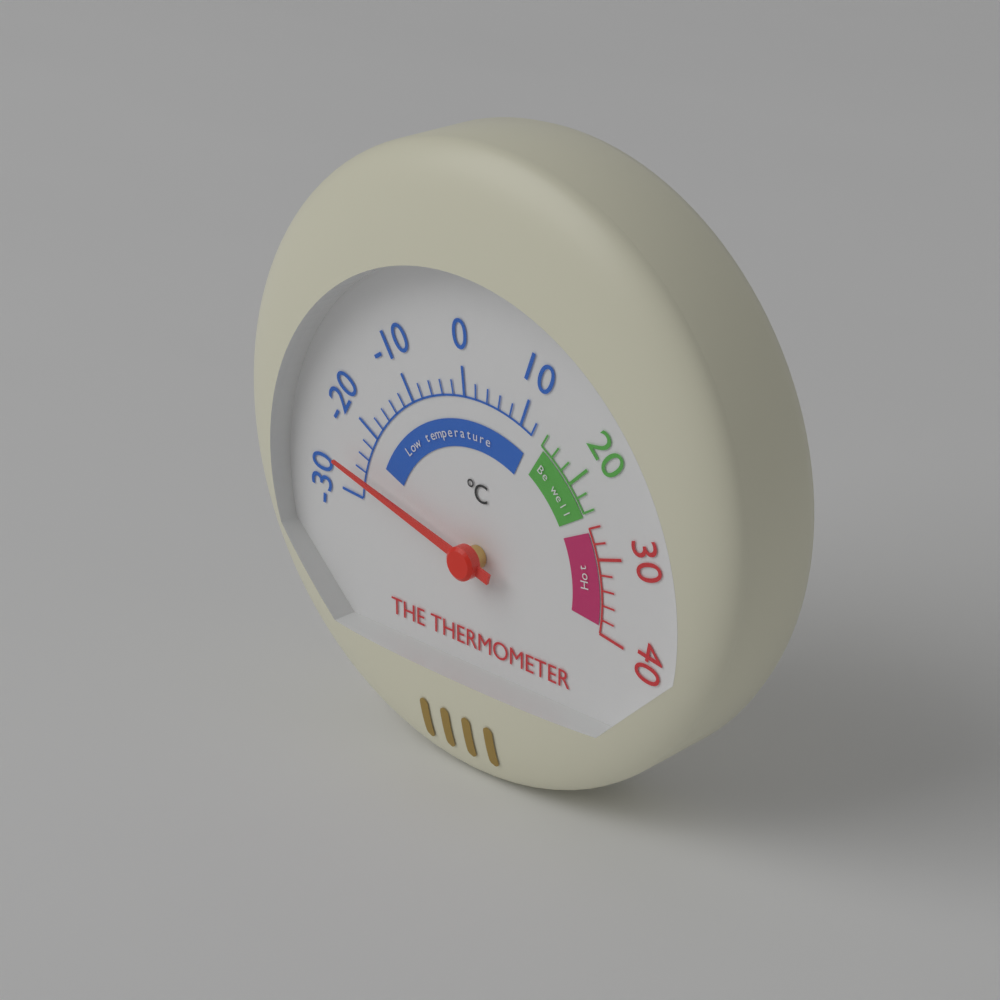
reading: -26 °C
